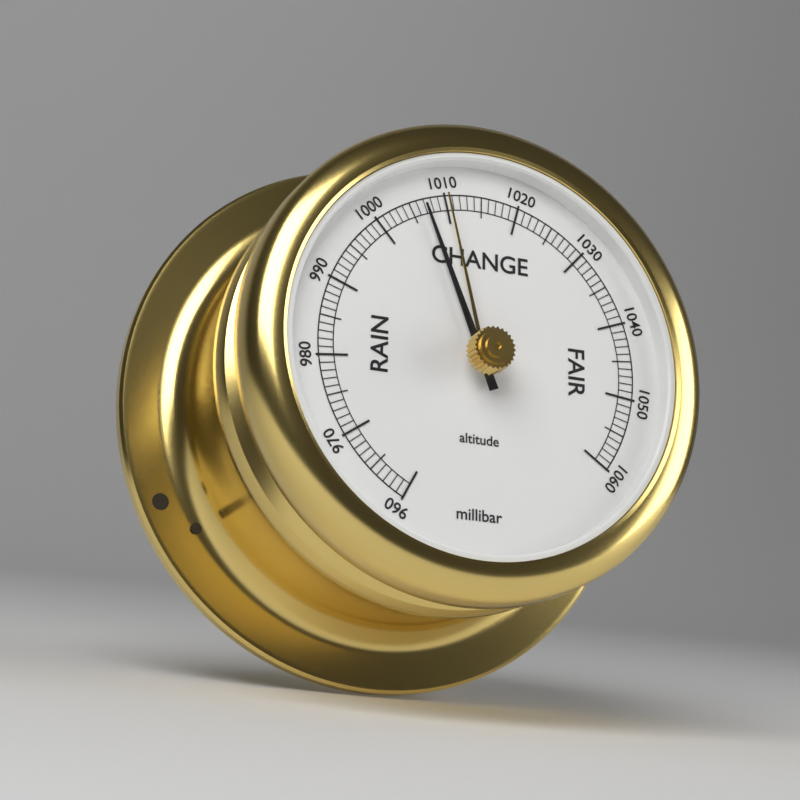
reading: 1007 millibar
